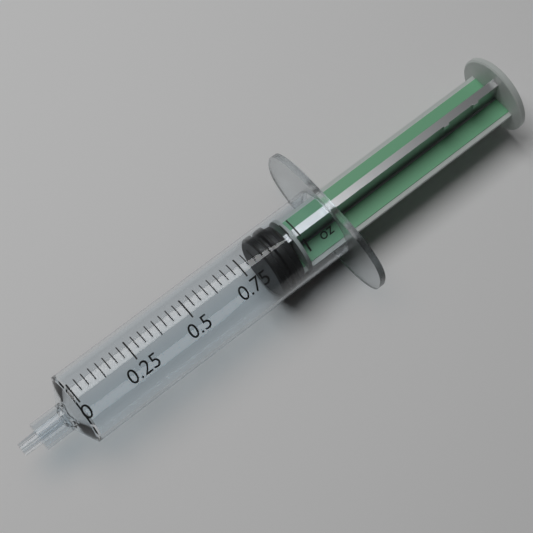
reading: 0.84375 oz
